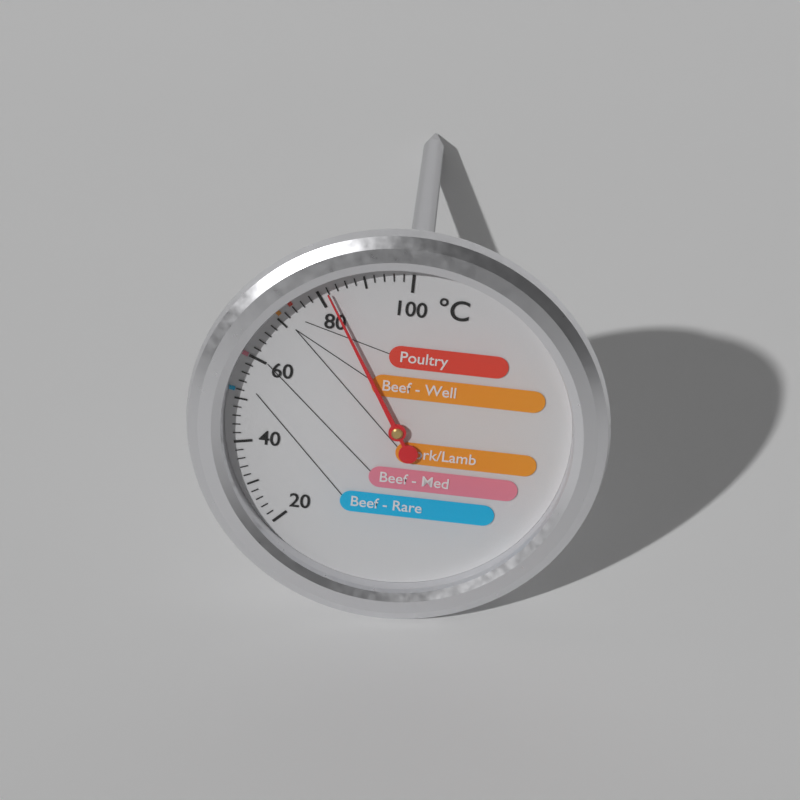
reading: 82 °C
